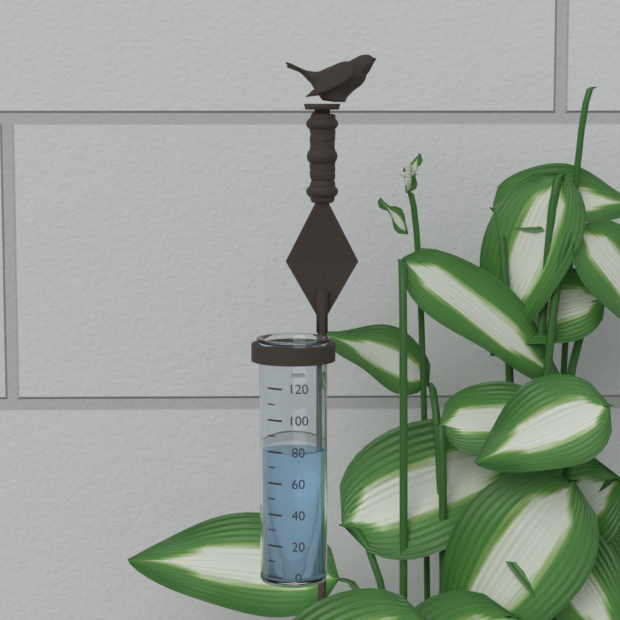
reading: 80 mm
